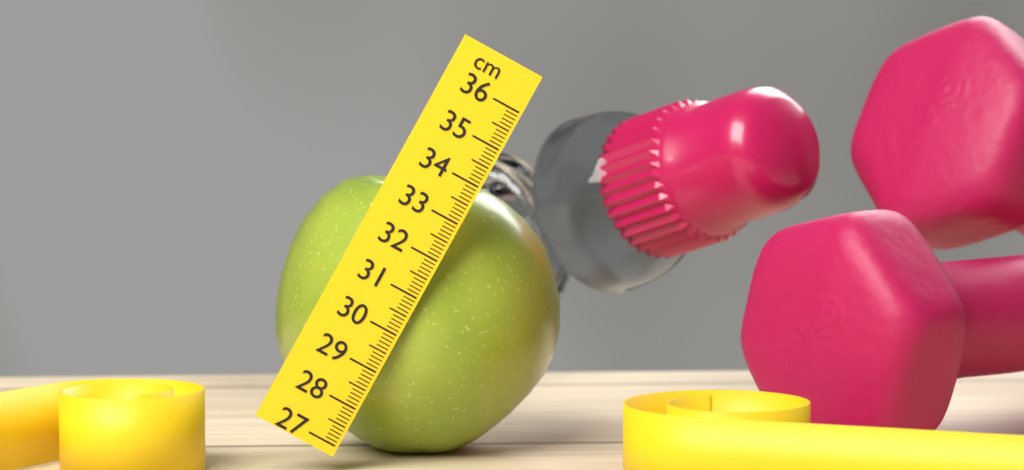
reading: 33.9 cm
